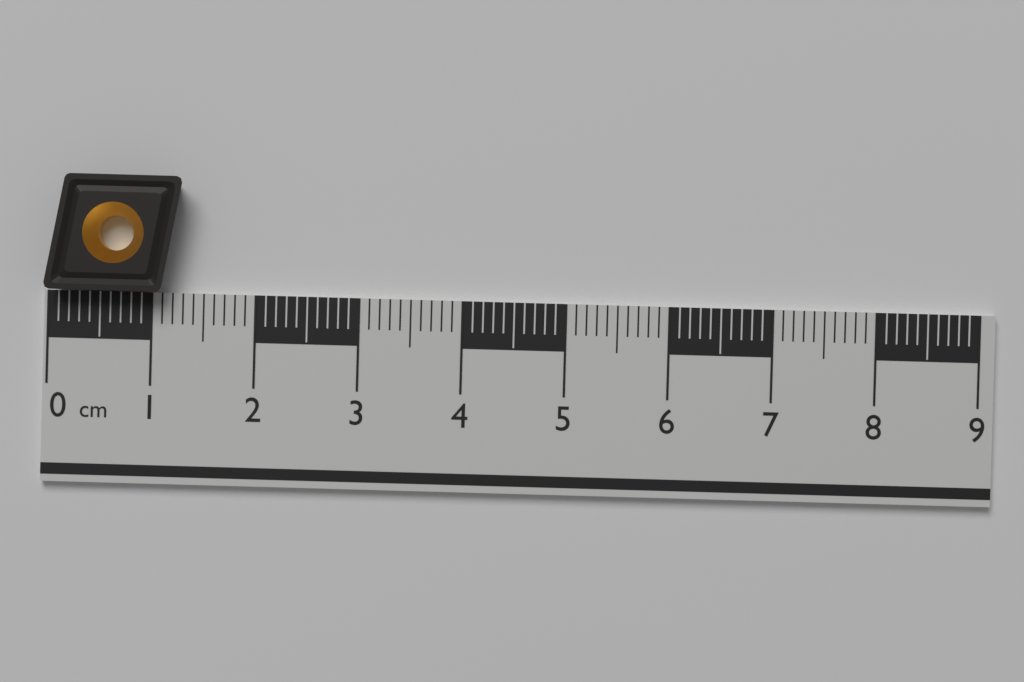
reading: 1.3 cm
